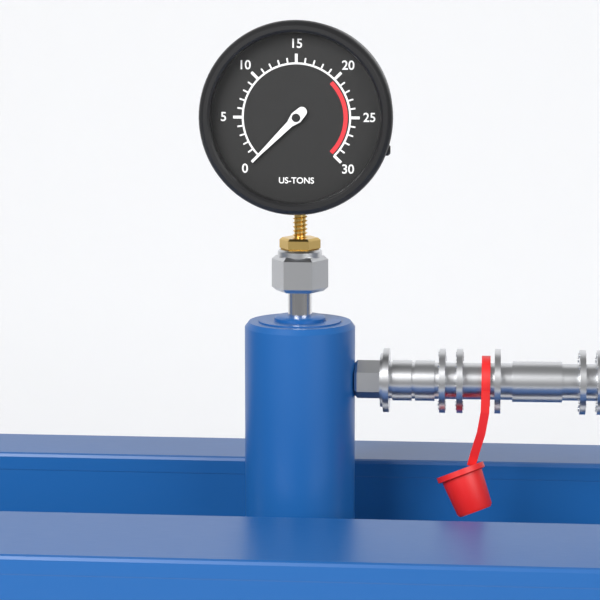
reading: 0 US-TONS
